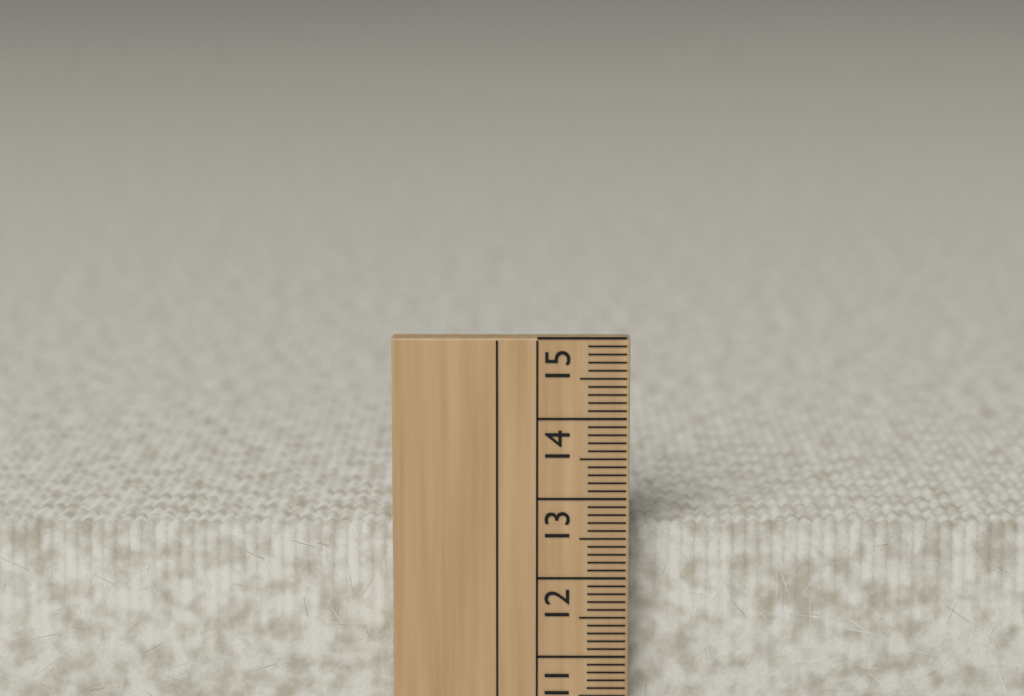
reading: 12.6 cm
